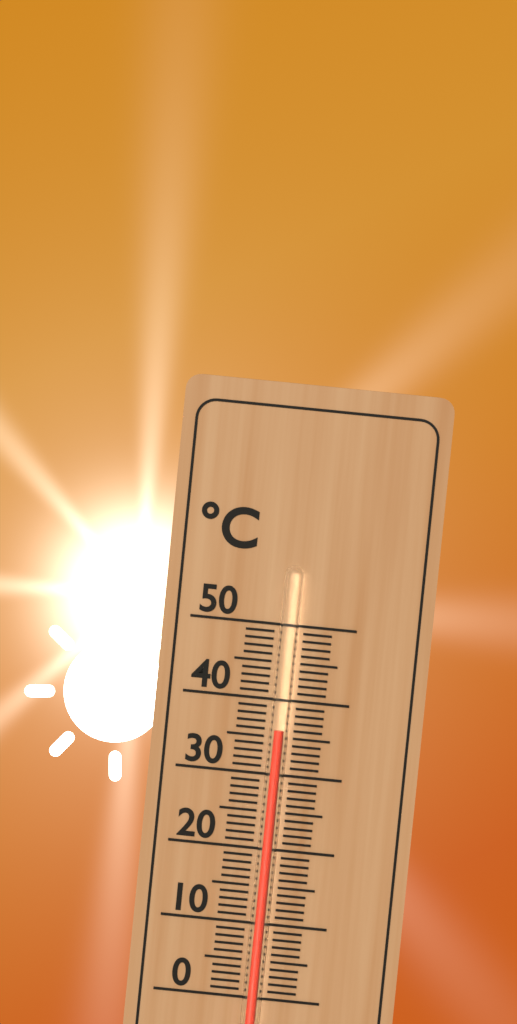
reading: 36 °C
